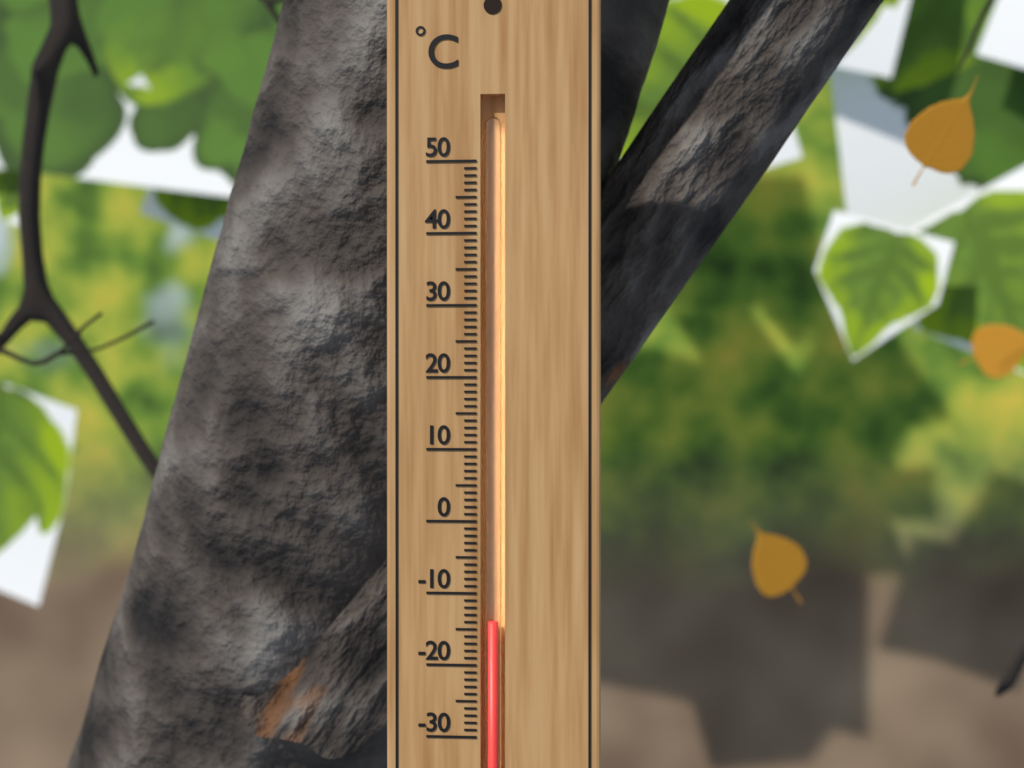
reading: -14 °C
